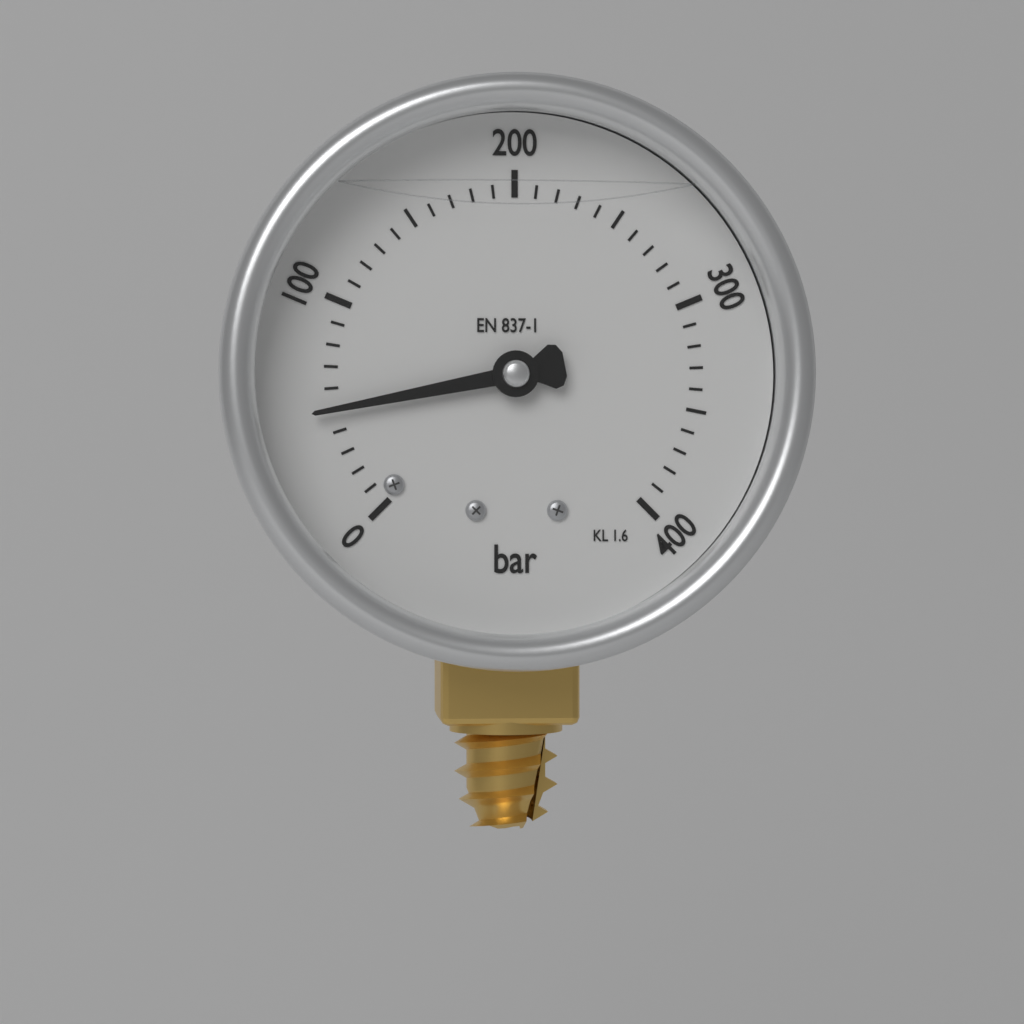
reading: 50 bar
